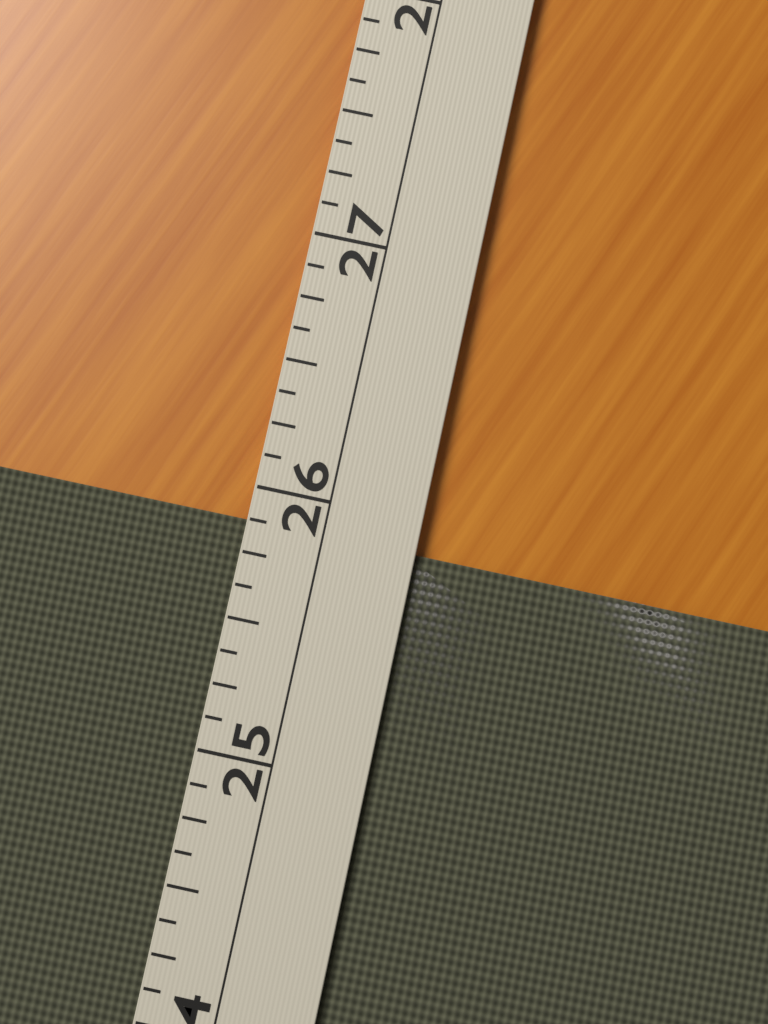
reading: 25.875 (no unit)
